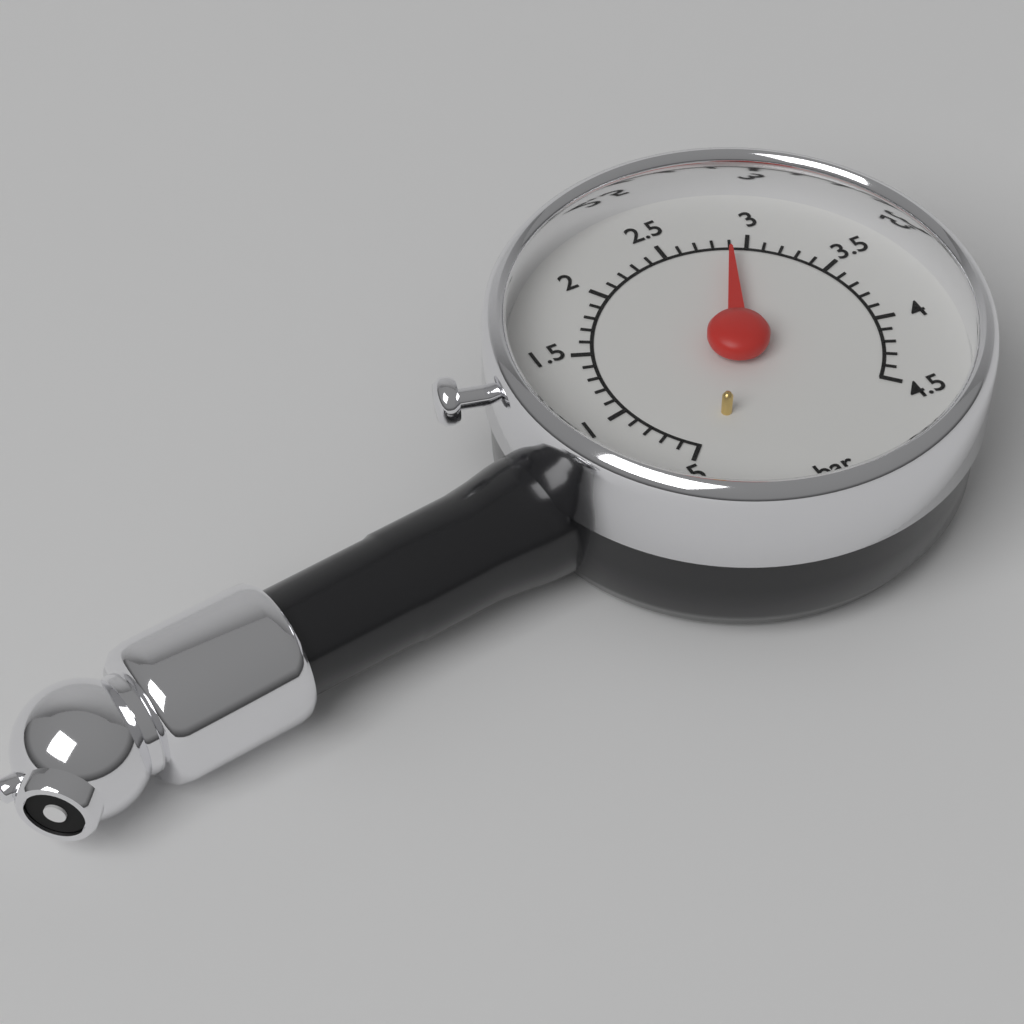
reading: 2.9 bar
